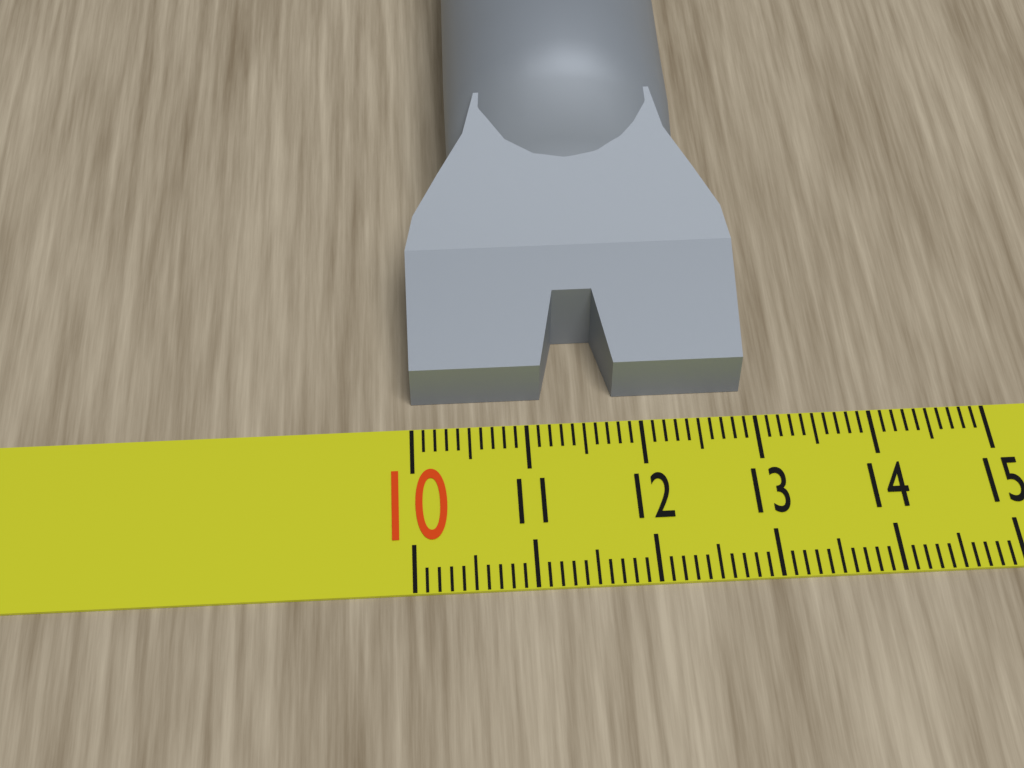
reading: 12.9 (no unit)
